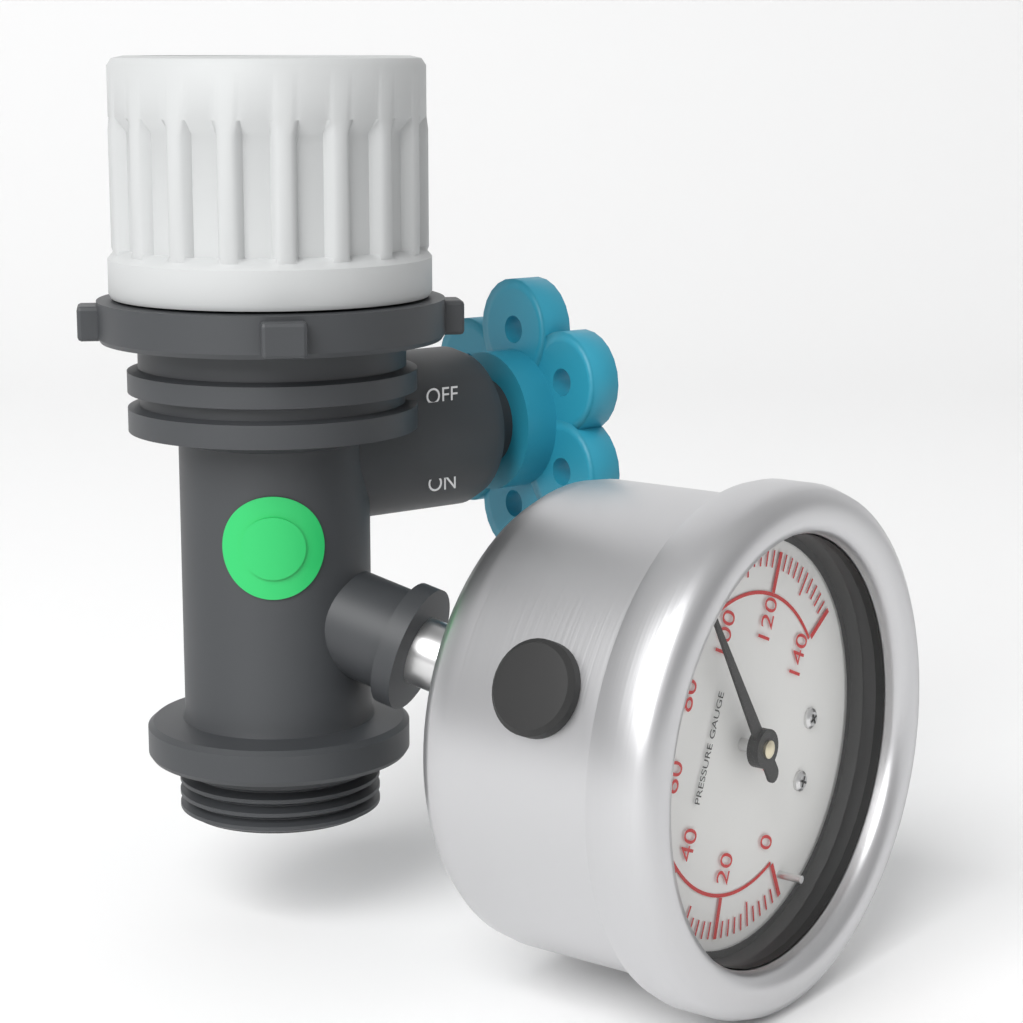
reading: 92 psi
